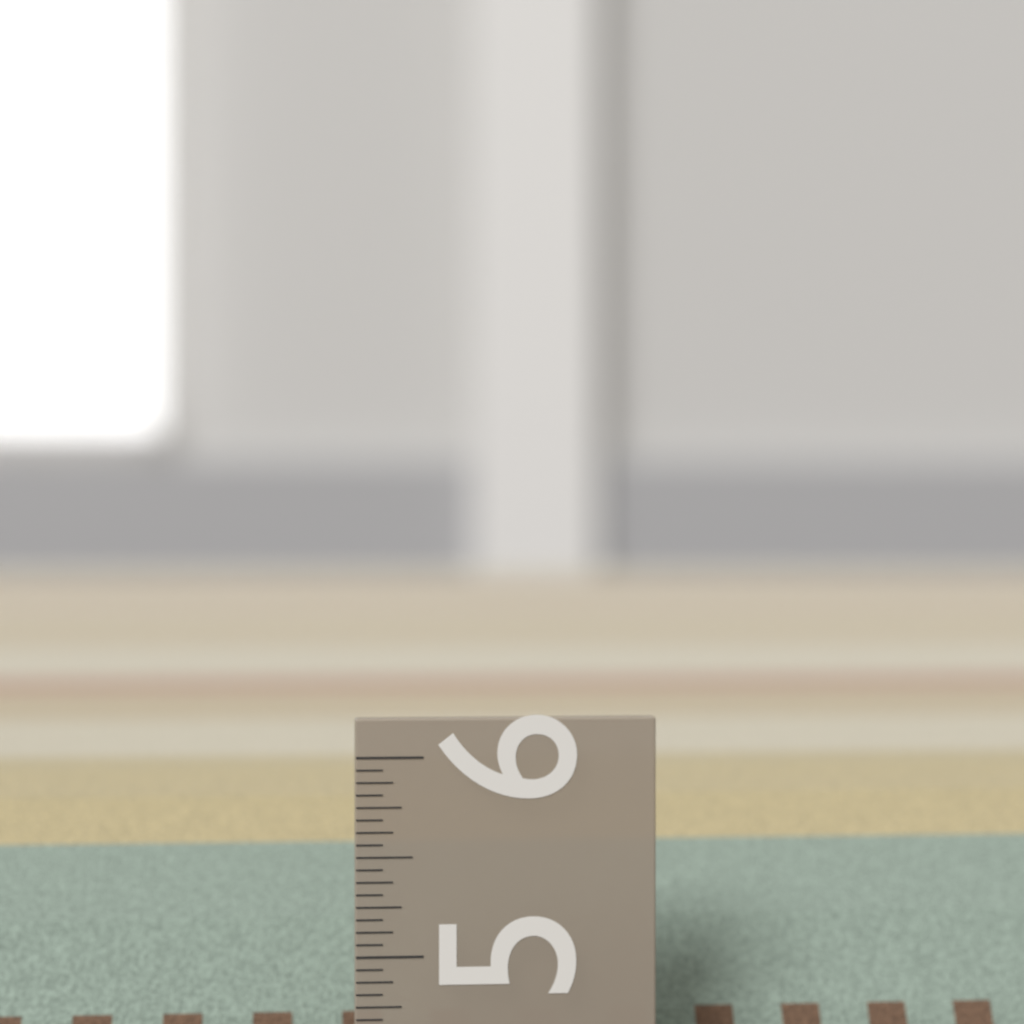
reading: 5.6250 in
